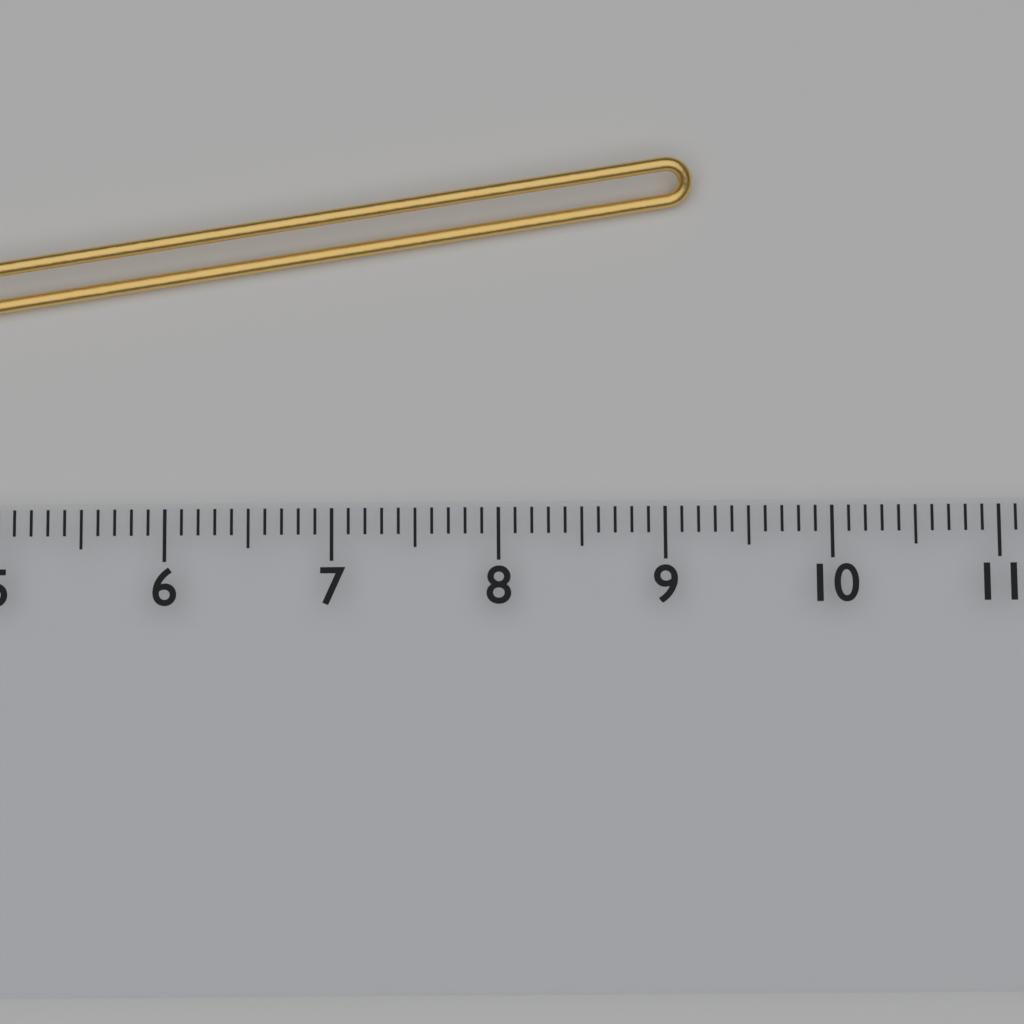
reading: 9.2 cm
